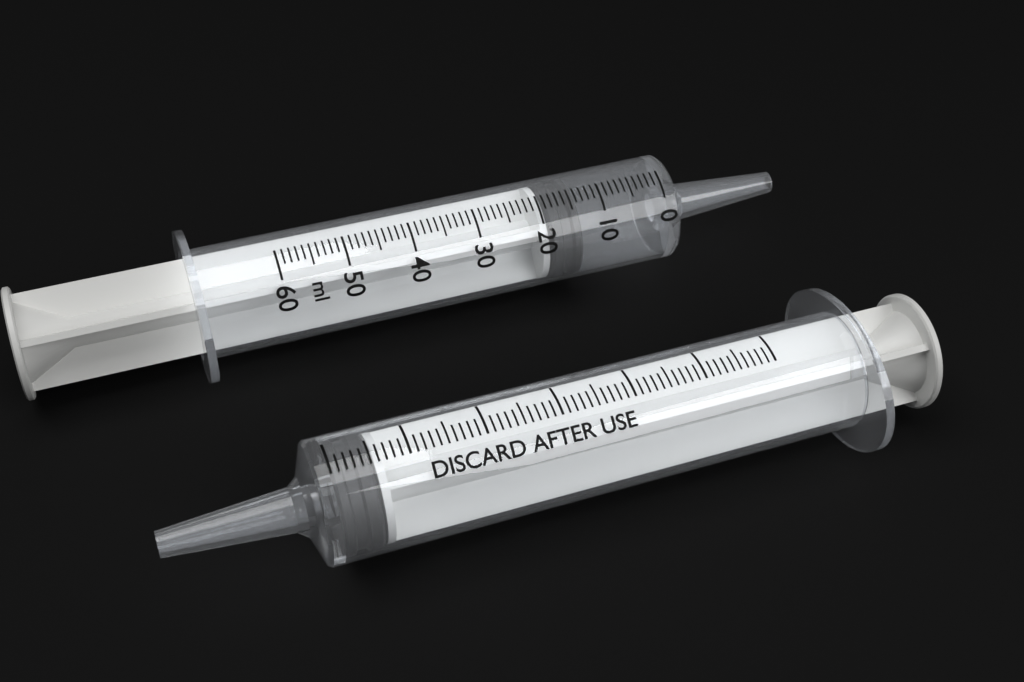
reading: 14 ml
